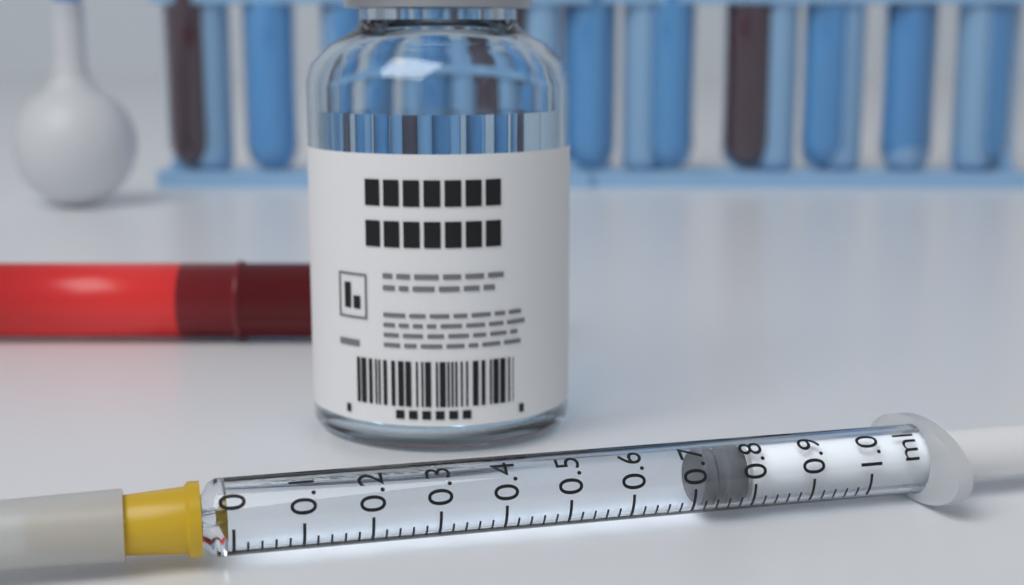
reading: 0.72 ml
